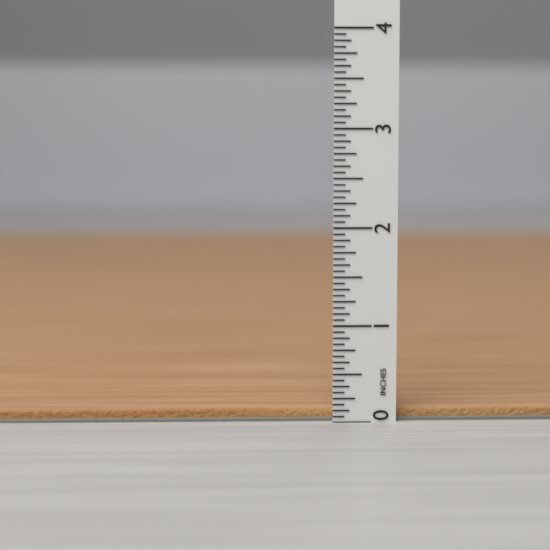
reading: 0.1250 in
